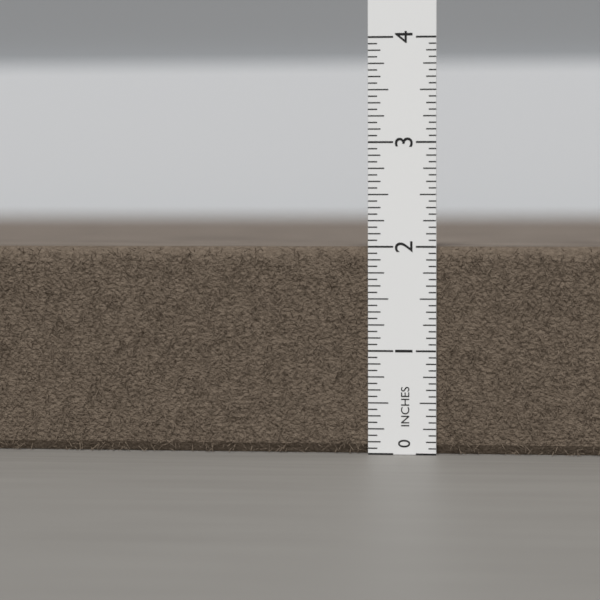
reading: 2.0000 in
